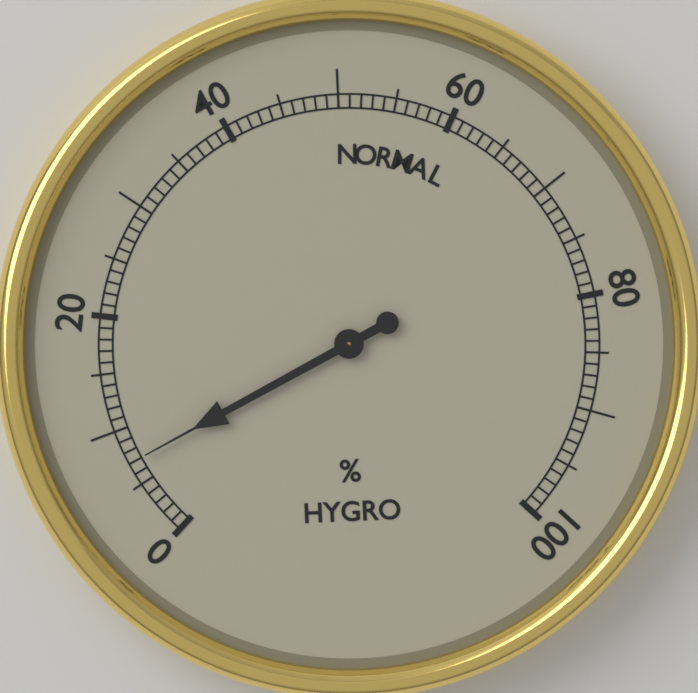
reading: 7 %
